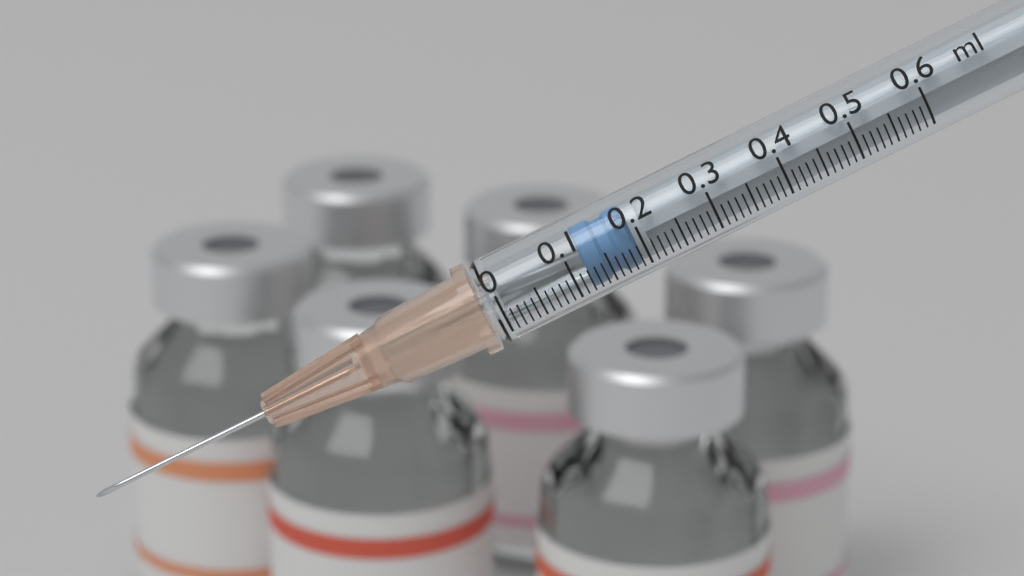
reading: 0.12 ml
